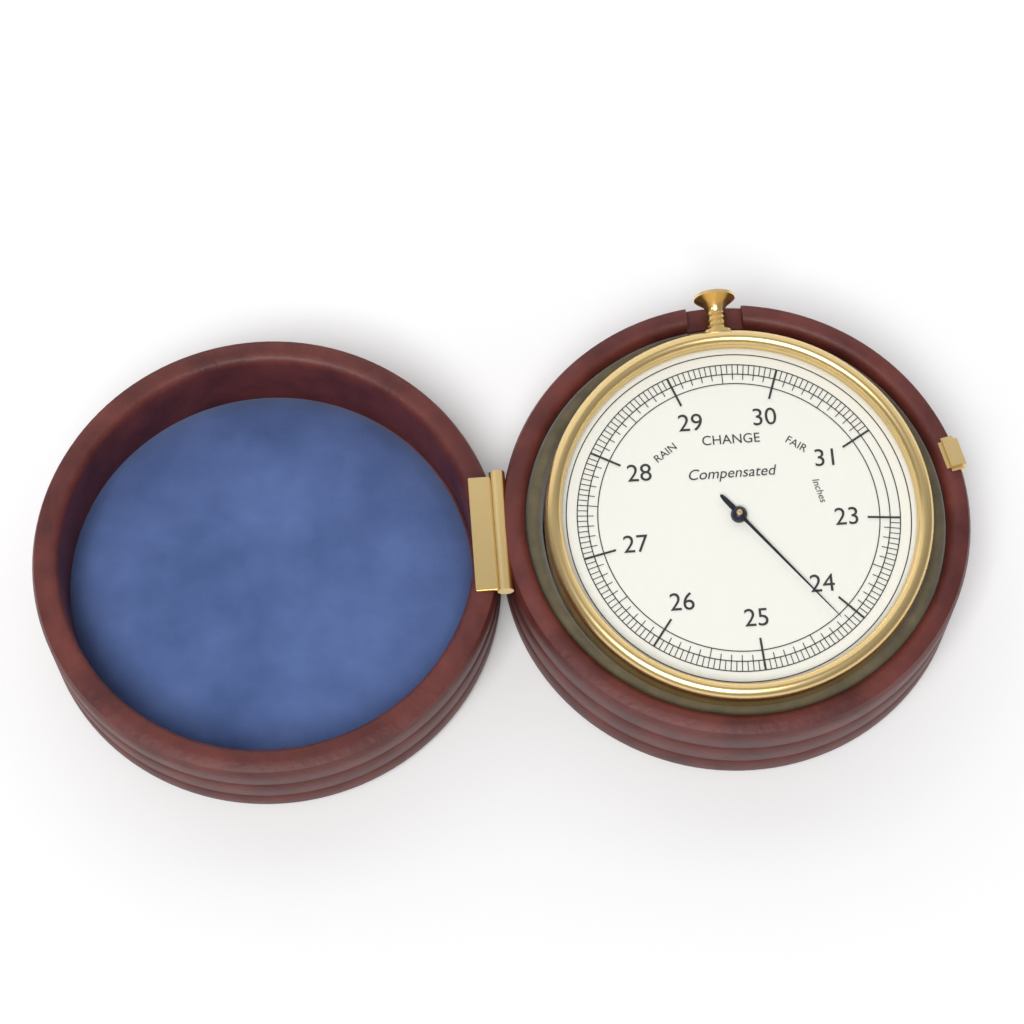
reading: 24.15 inches
